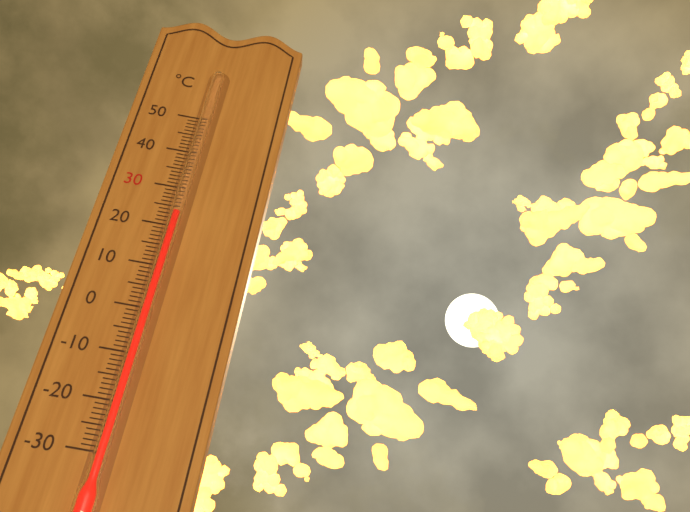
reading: 23 °C
